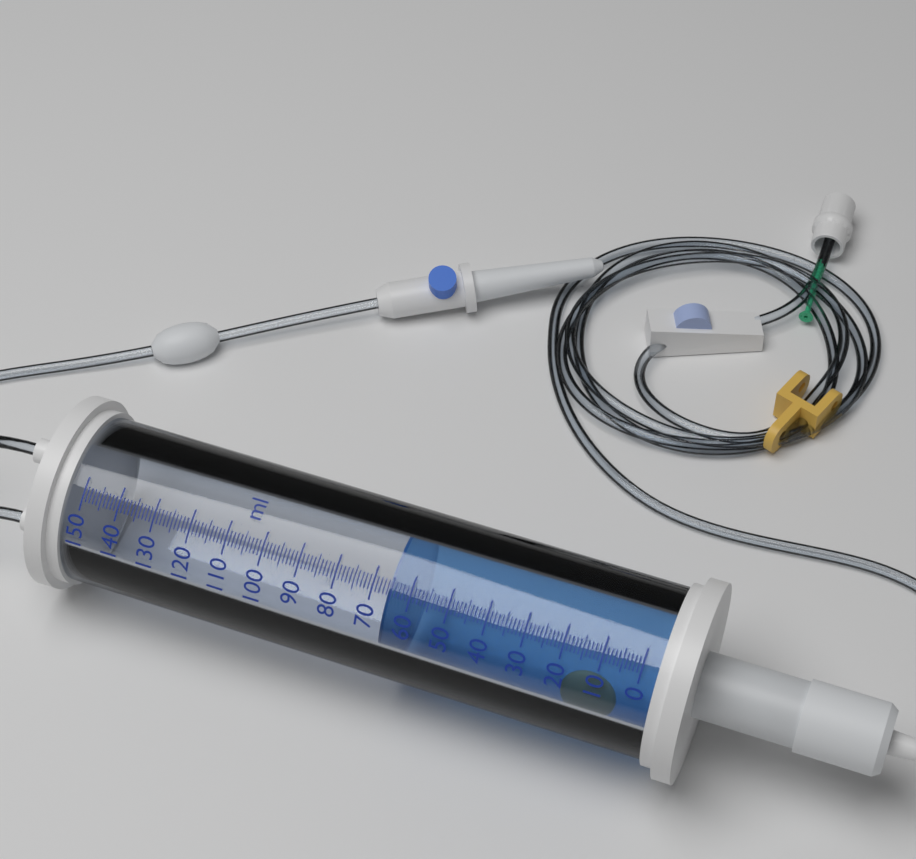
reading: 66 ml
